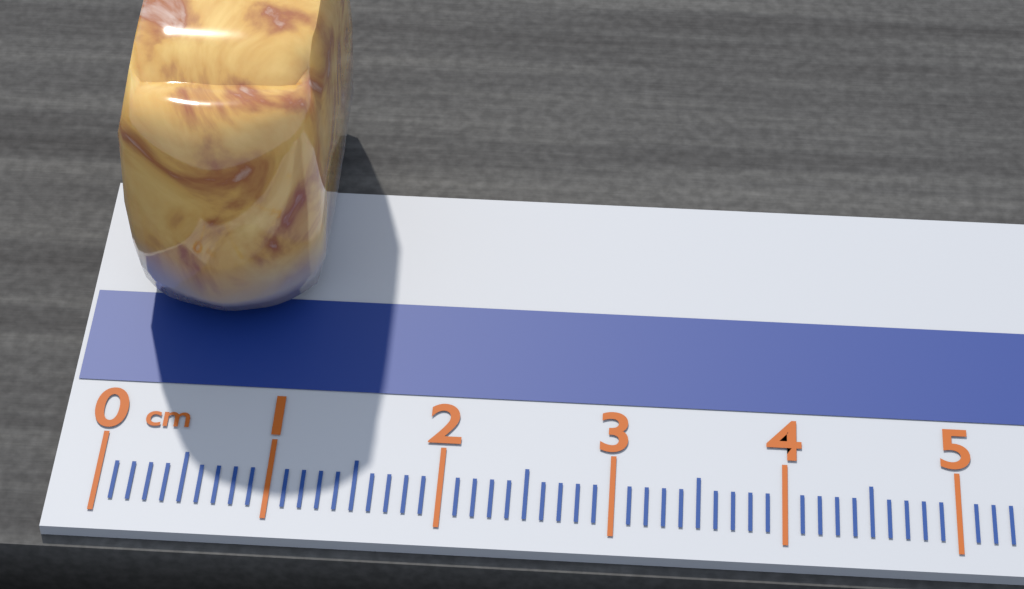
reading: 1.2 cm
